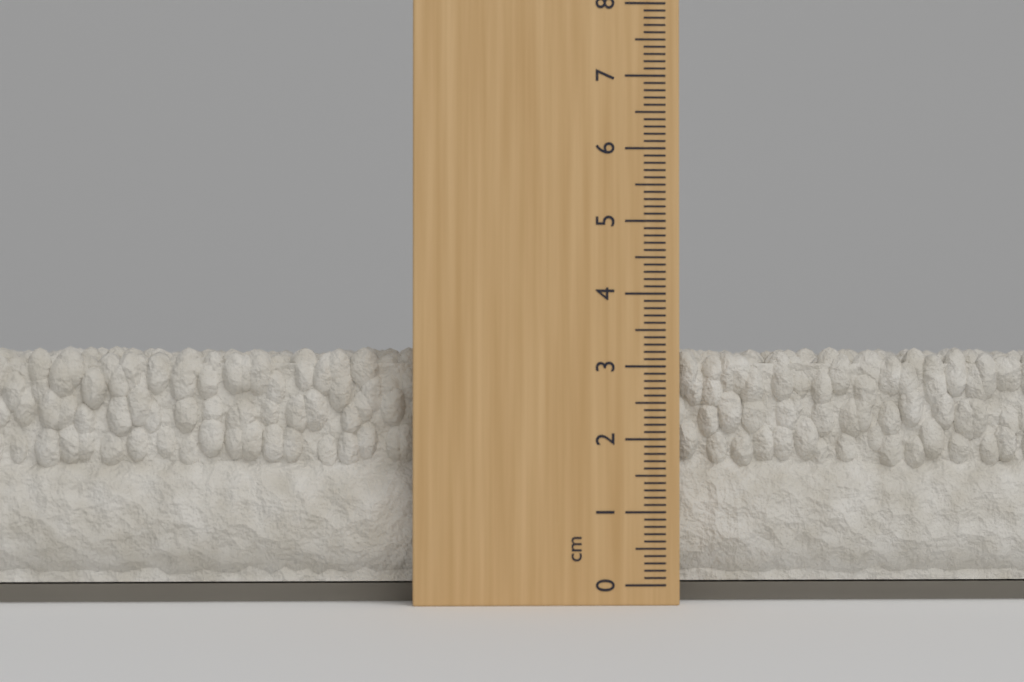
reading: 3.3 cm
